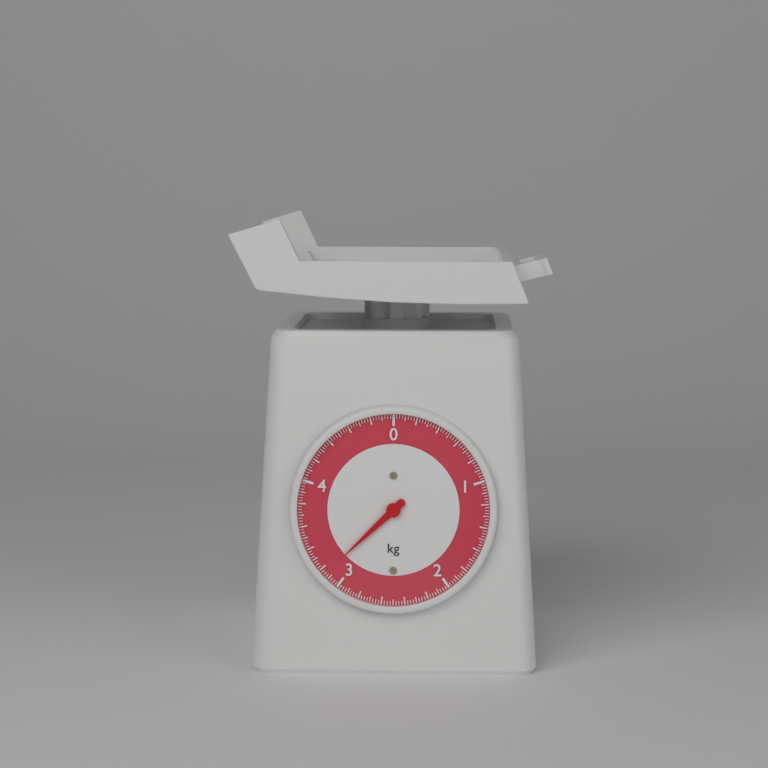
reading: 3.150 kg
